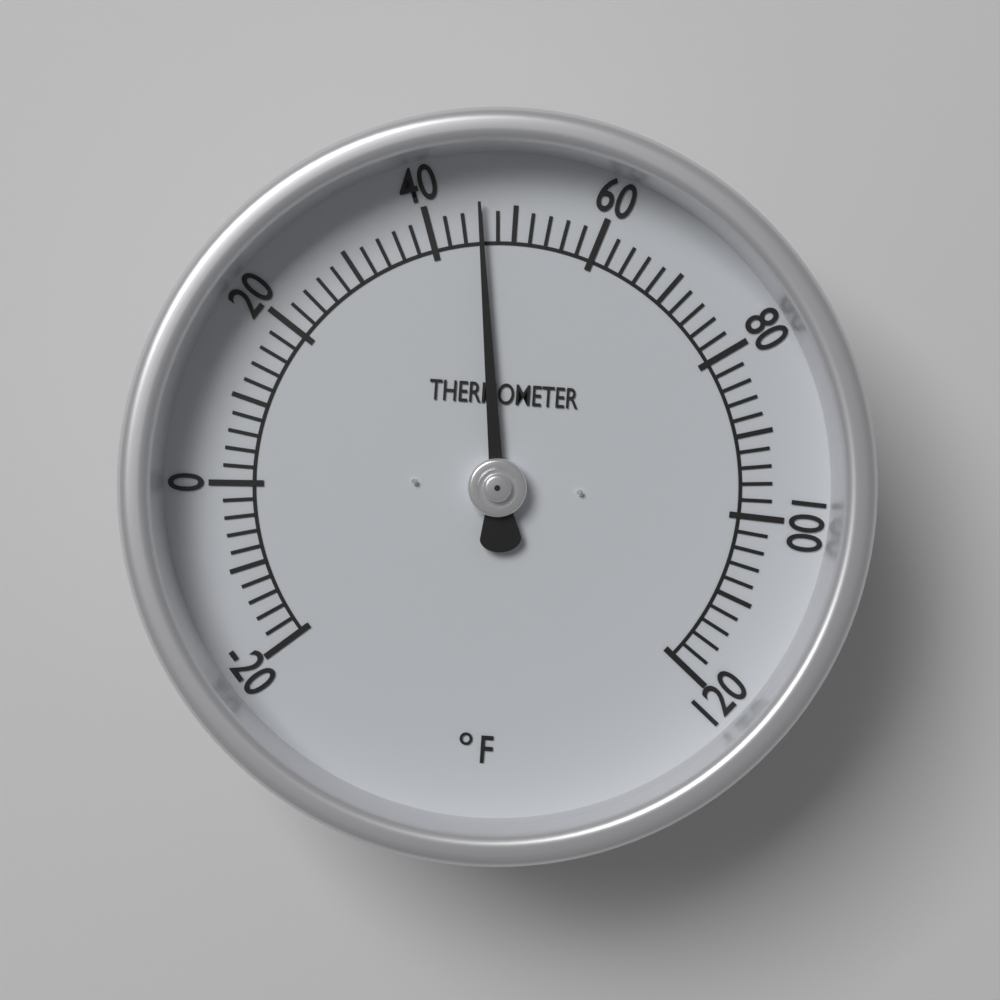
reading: 46 °F
